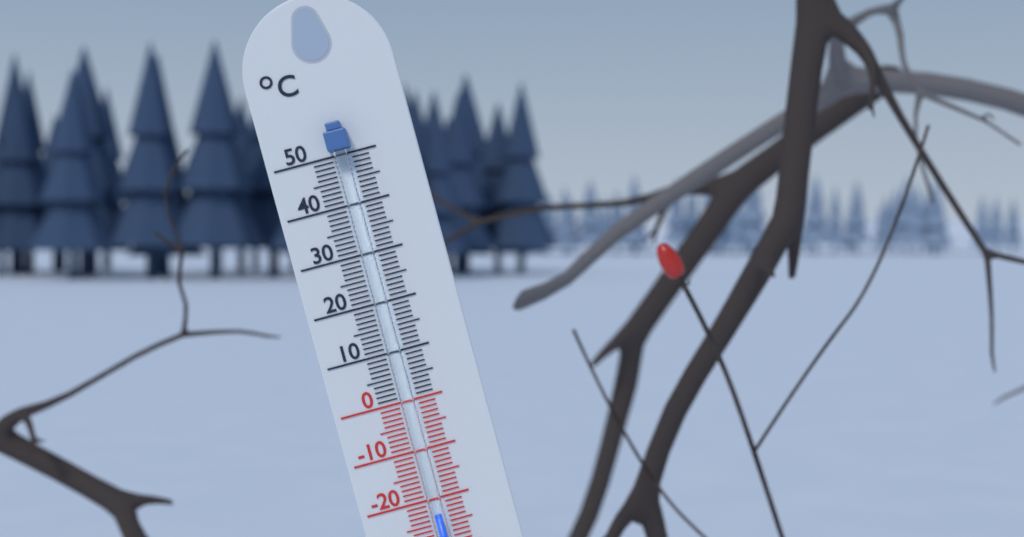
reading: -23 °C
